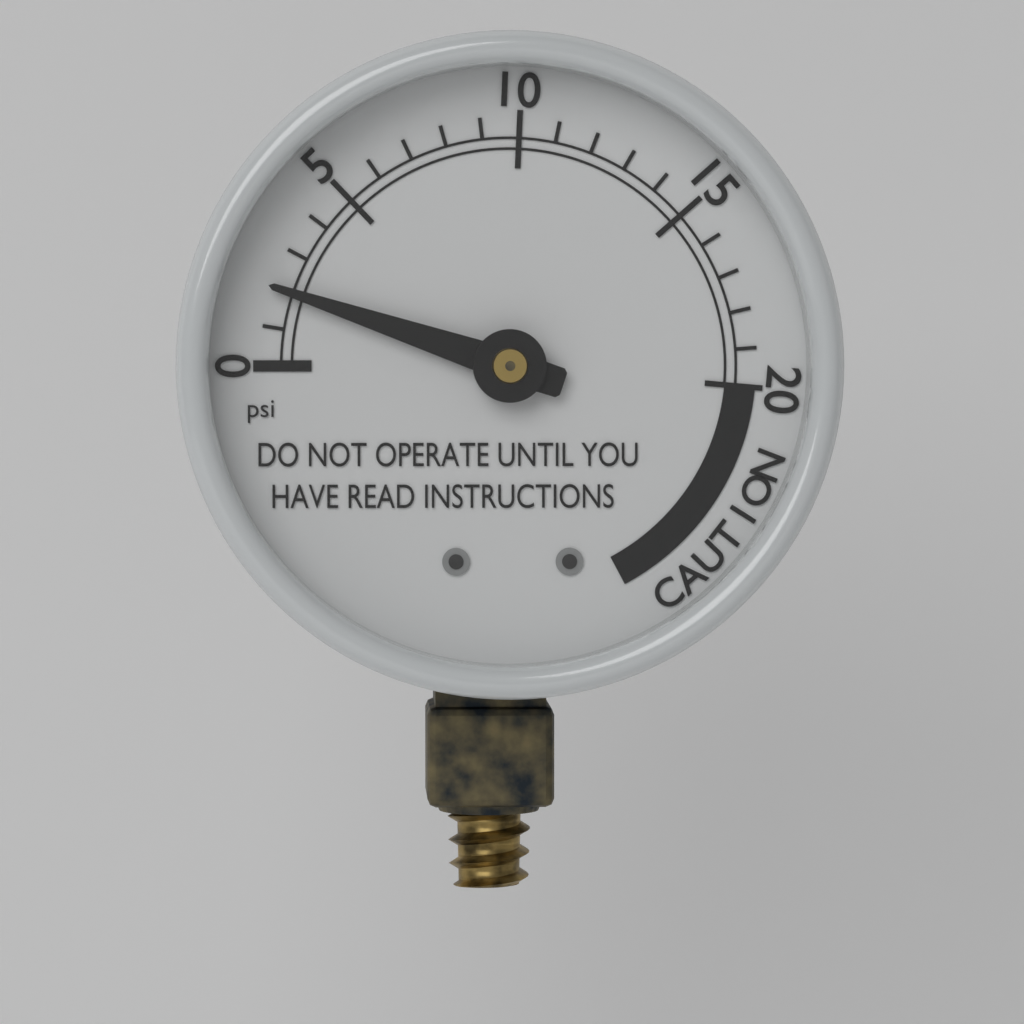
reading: 2 psi
